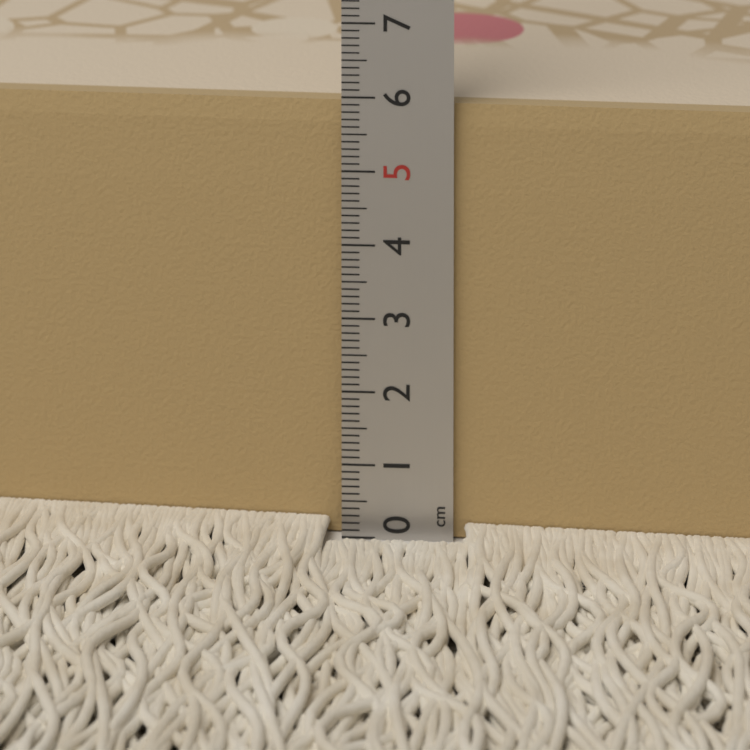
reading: 5.9 cm
